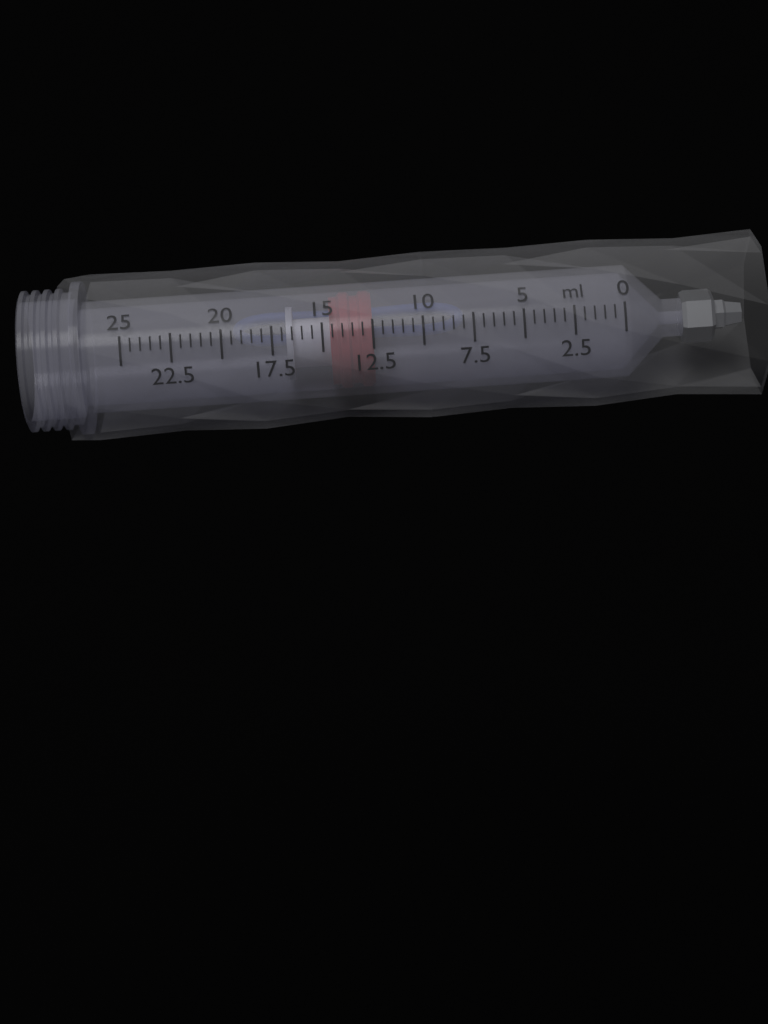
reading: 12.5 ml
